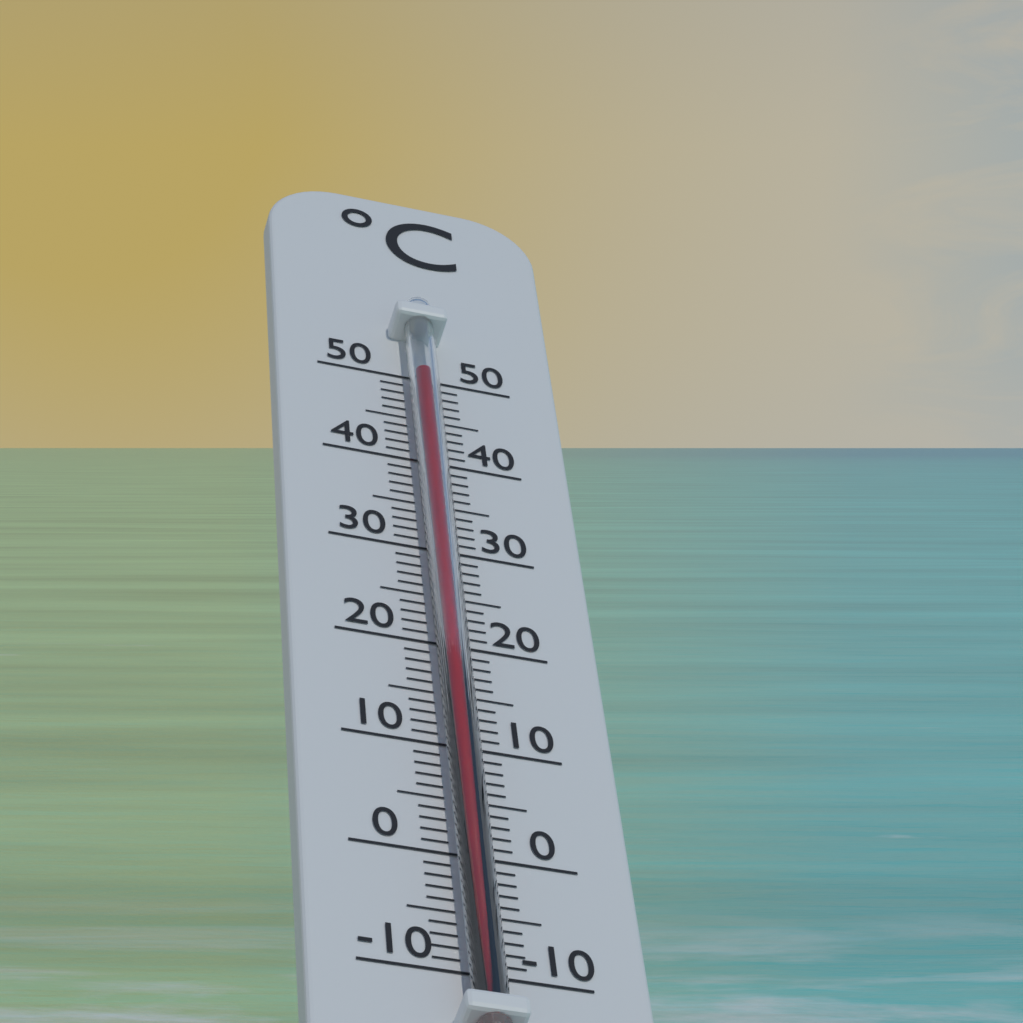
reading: 49 °C
